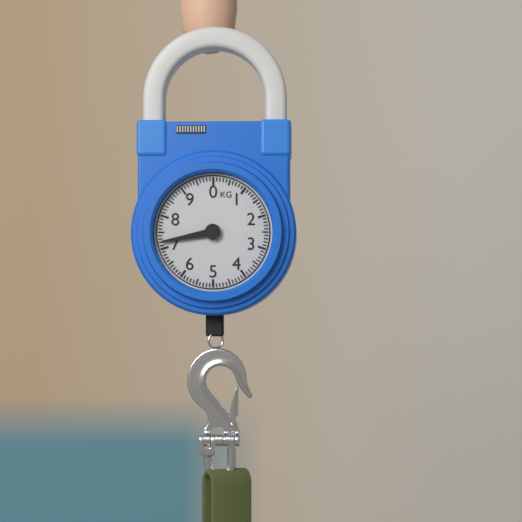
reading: 7.2 kg
